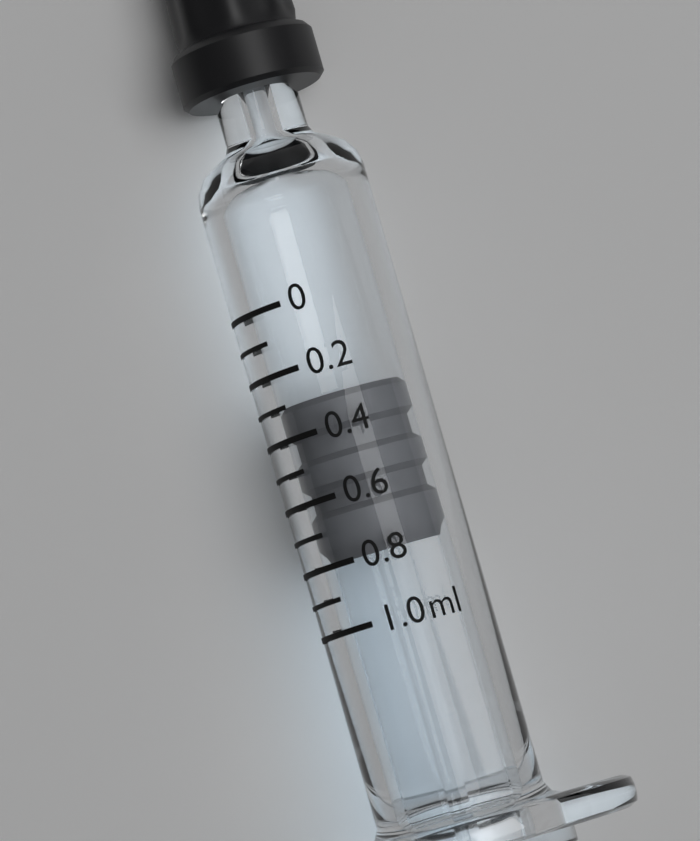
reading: 0.3 ml
